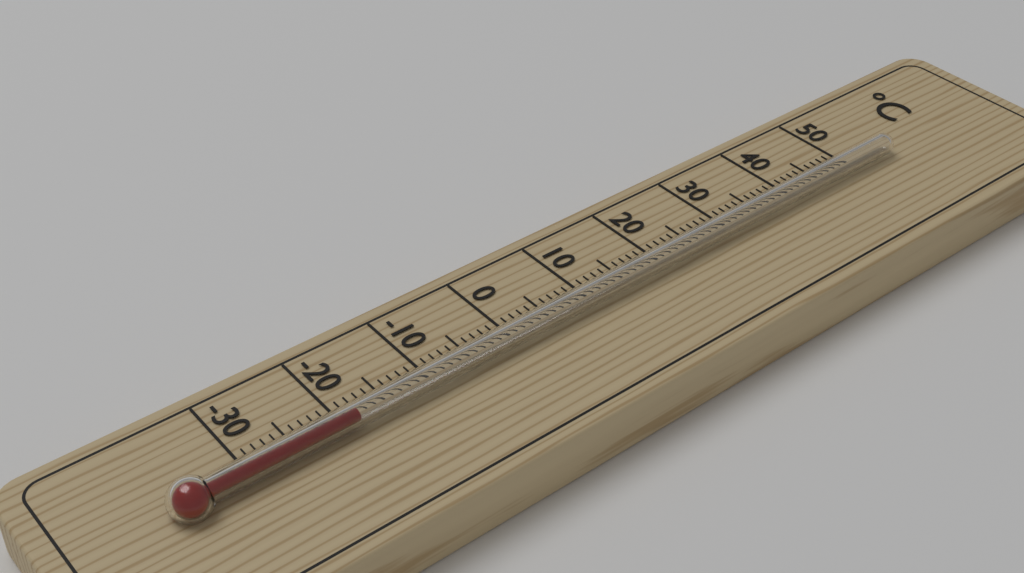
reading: -19 °C
